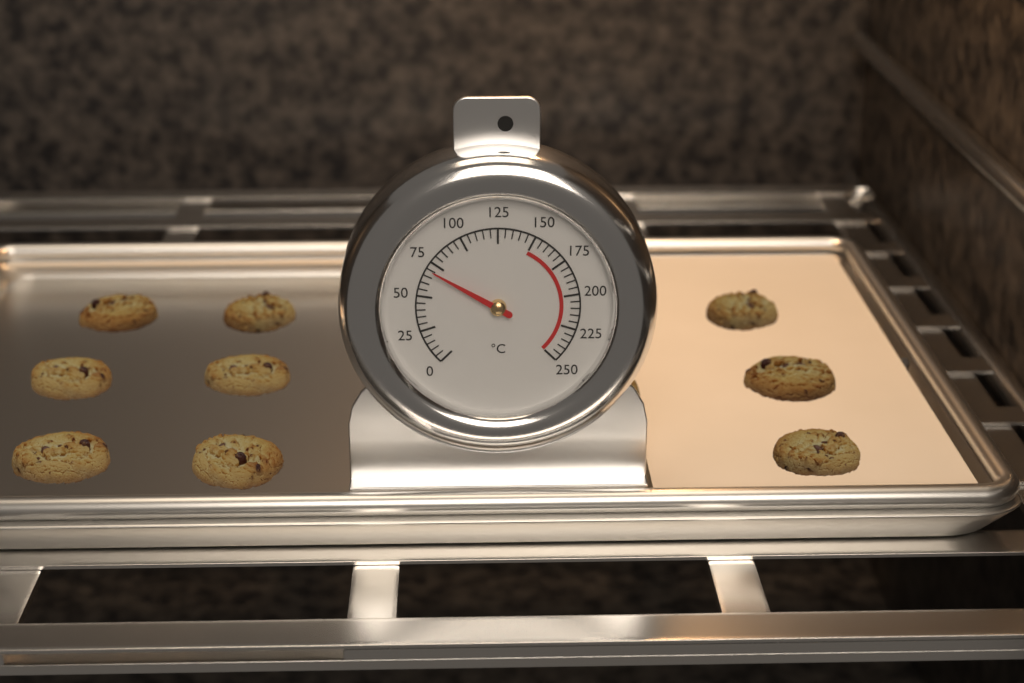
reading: 70 °C
